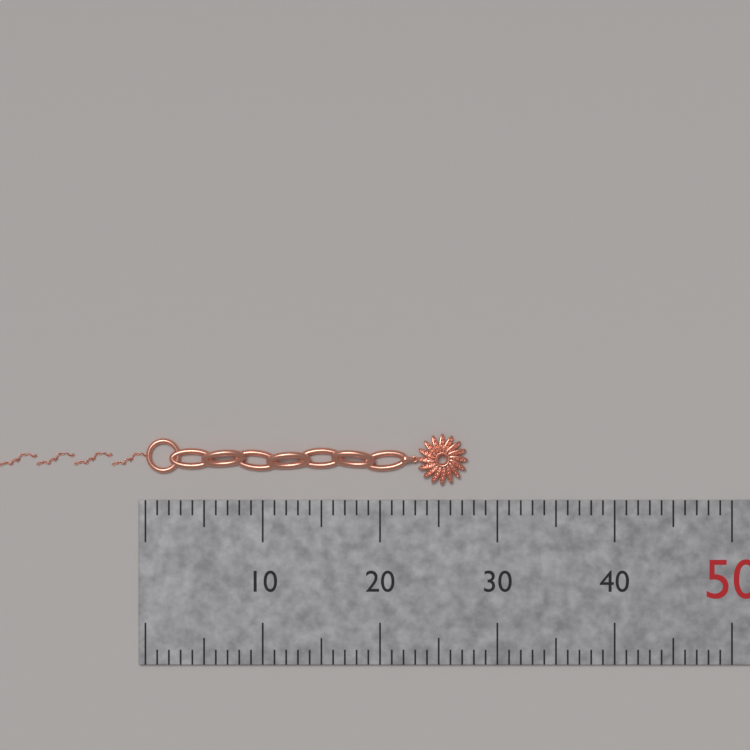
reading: 27.5 mm
